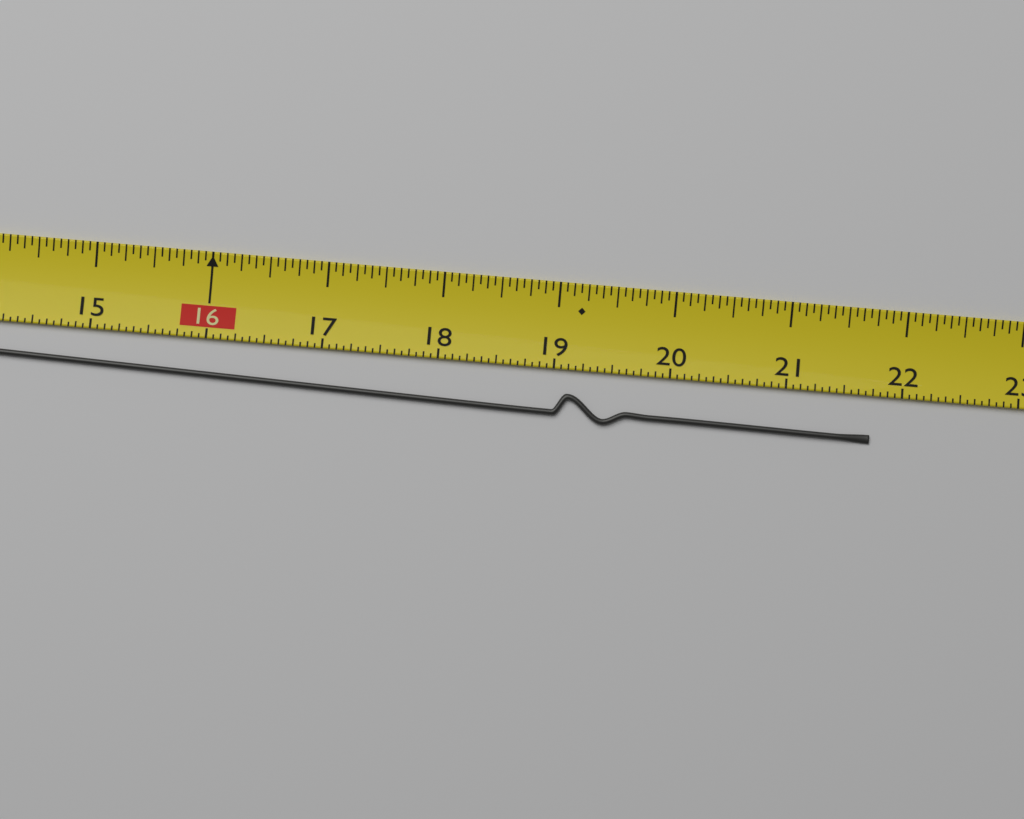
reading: 21.7500 (no unit)
